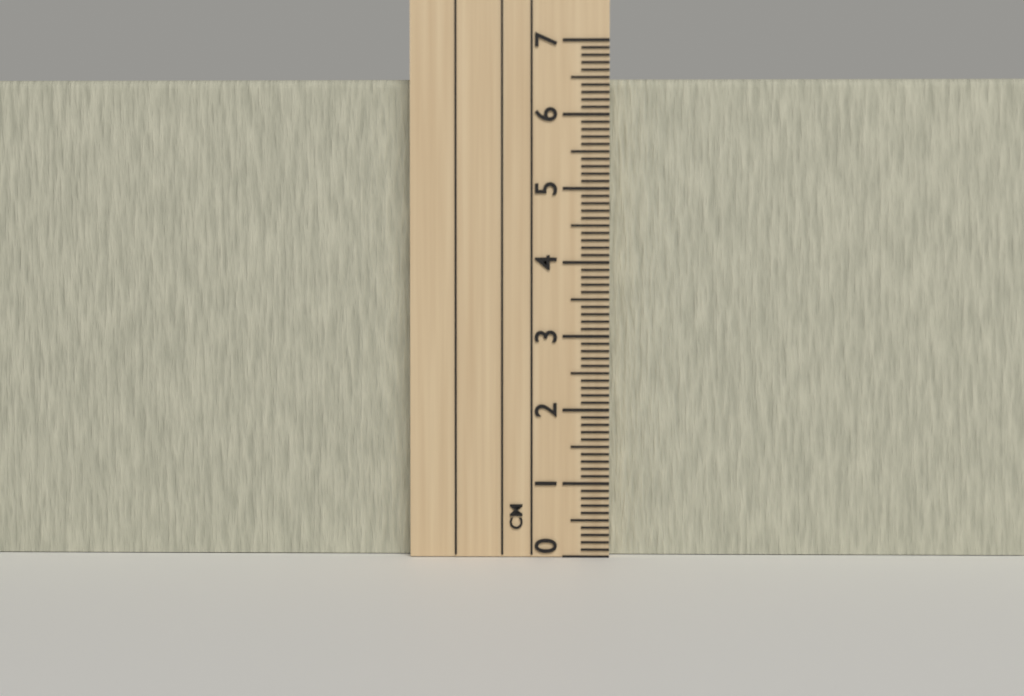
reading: 6.5 cm
